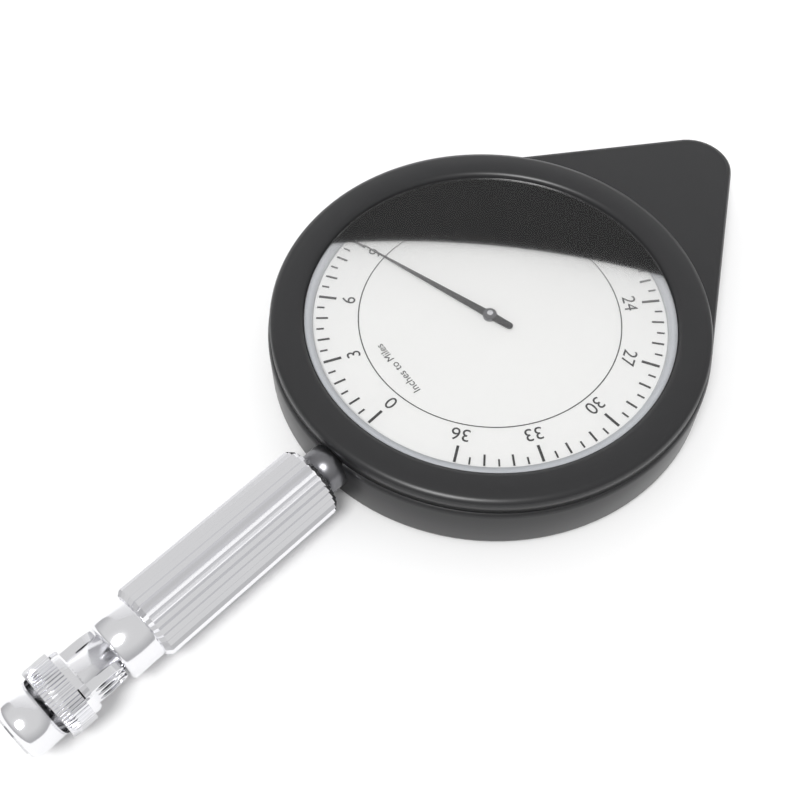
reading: 9.0 miles
